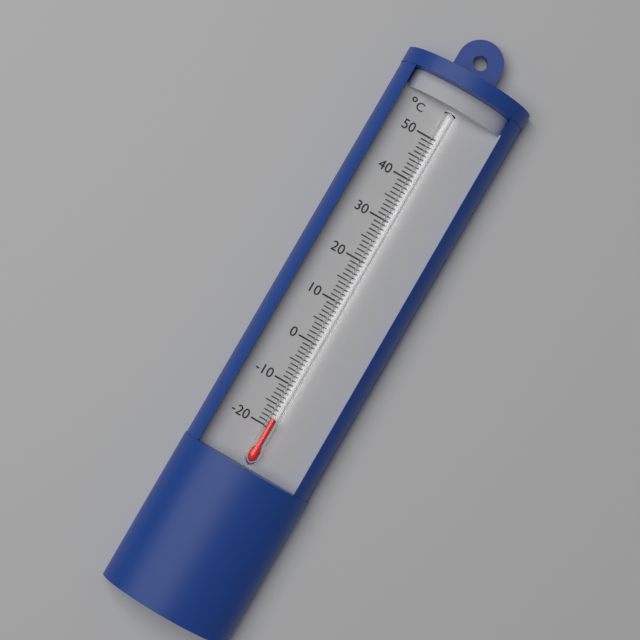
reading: -18 °C
